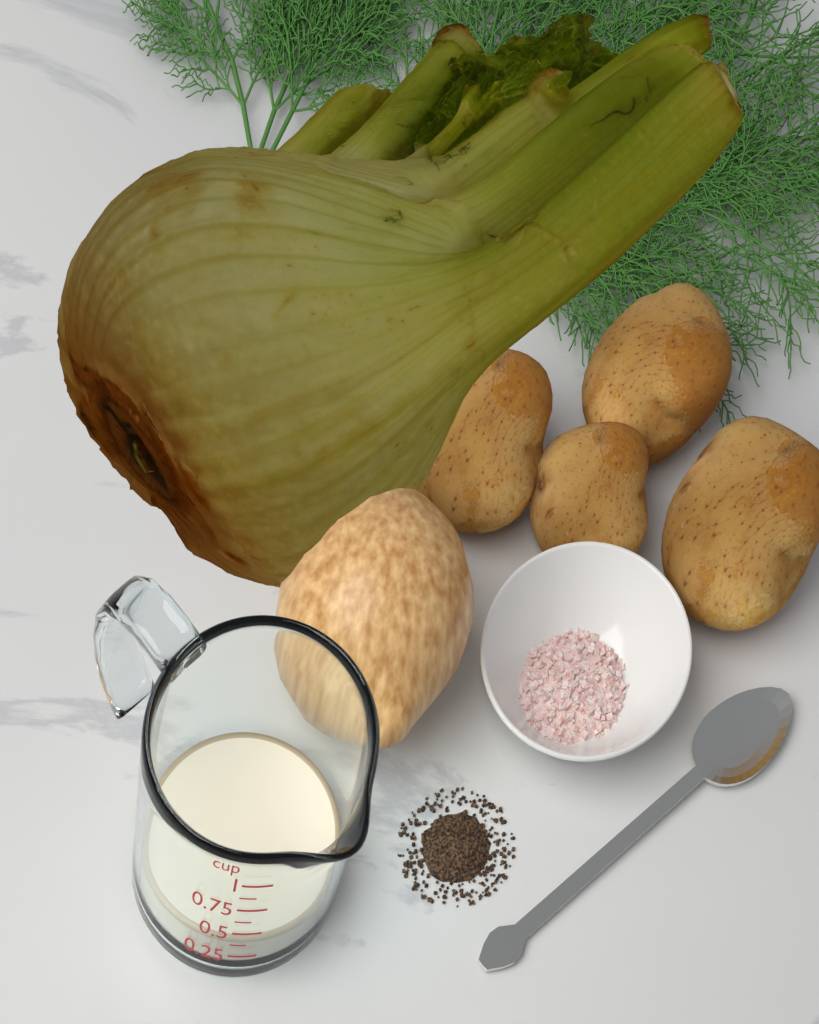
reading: 0.375 cup
